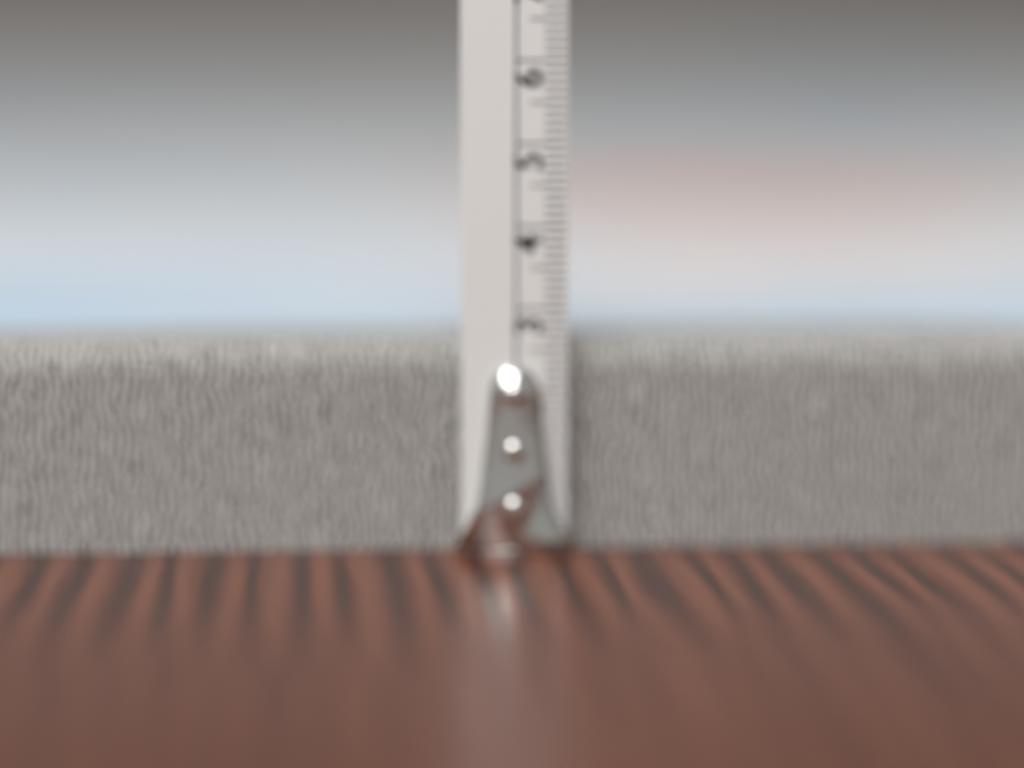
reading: 2.6 cm
